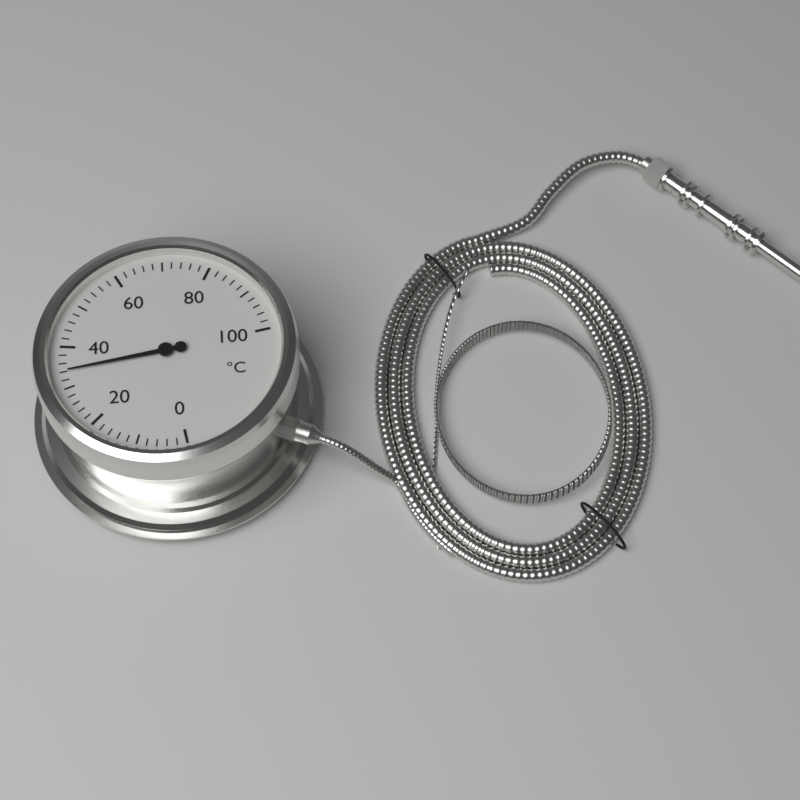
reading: 34 °C
